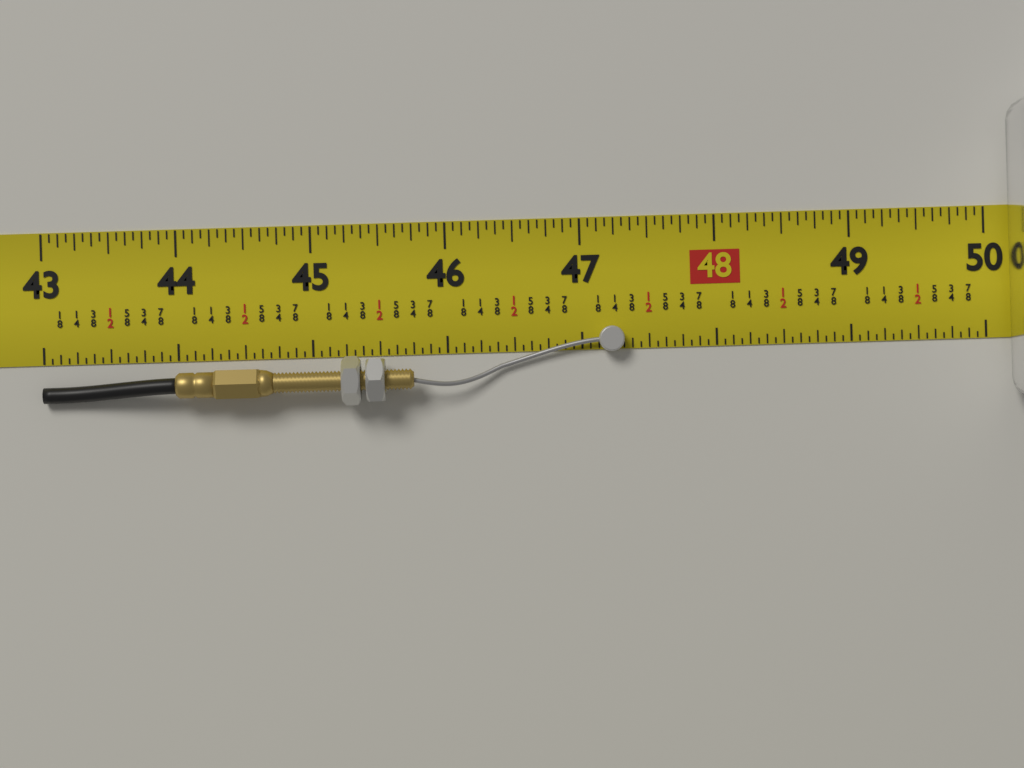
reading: 47.3125 in
